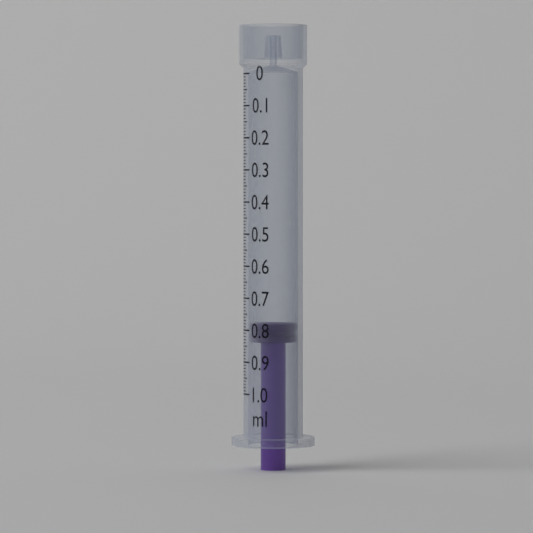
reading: 0.78 ml
